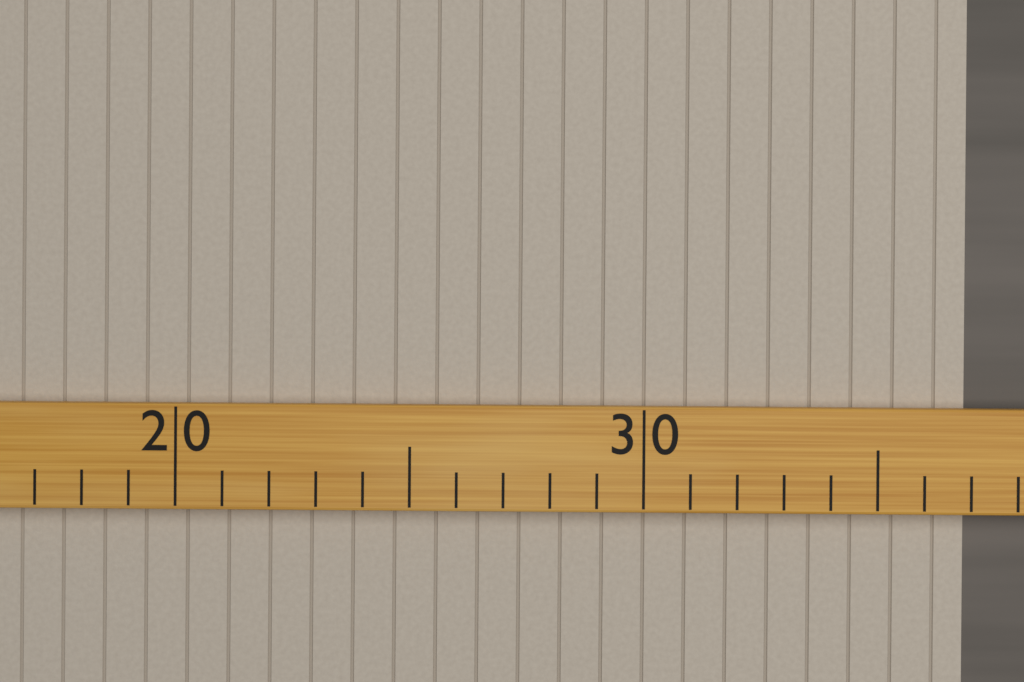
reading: 37 (no unit)
